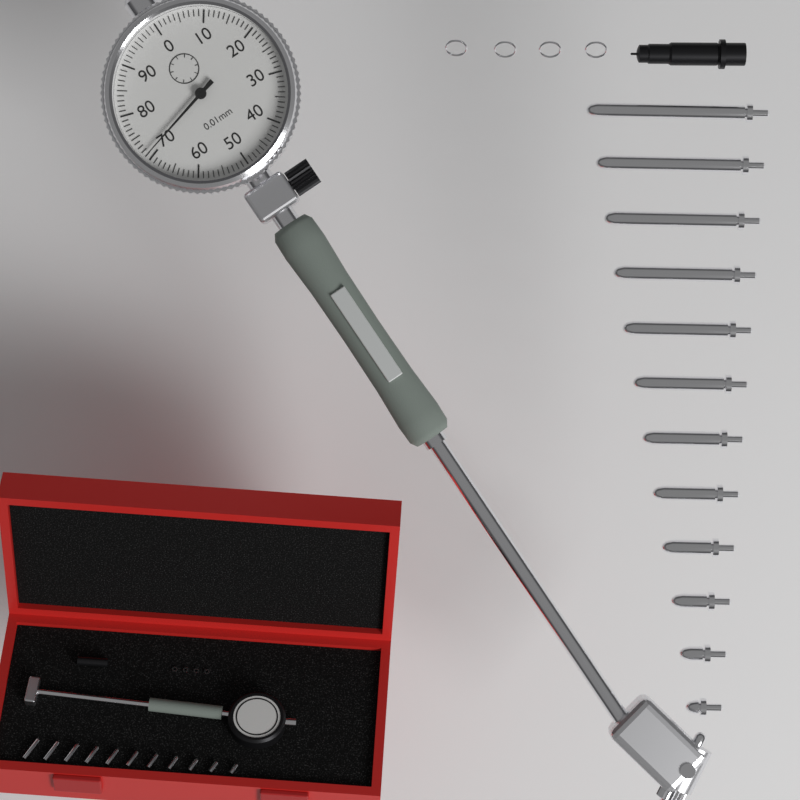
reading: 0.71 mm
